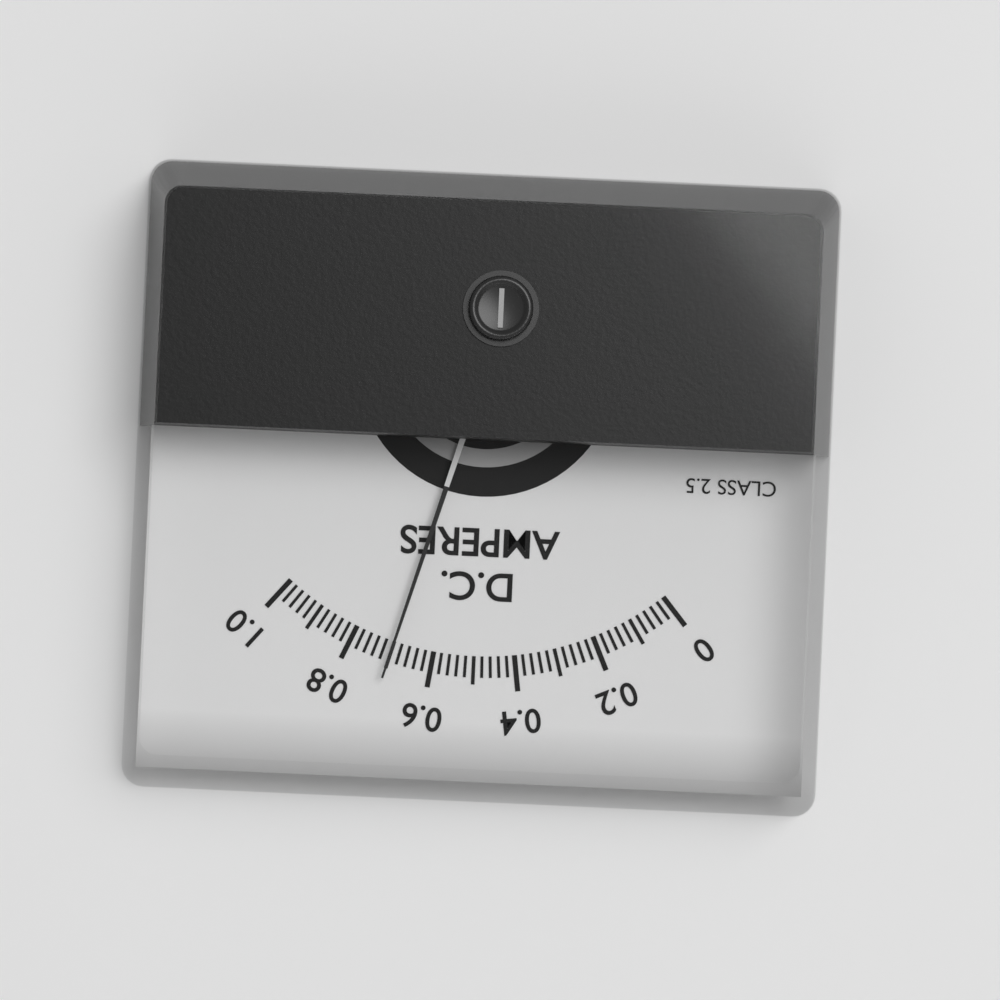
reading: 0.70 A
